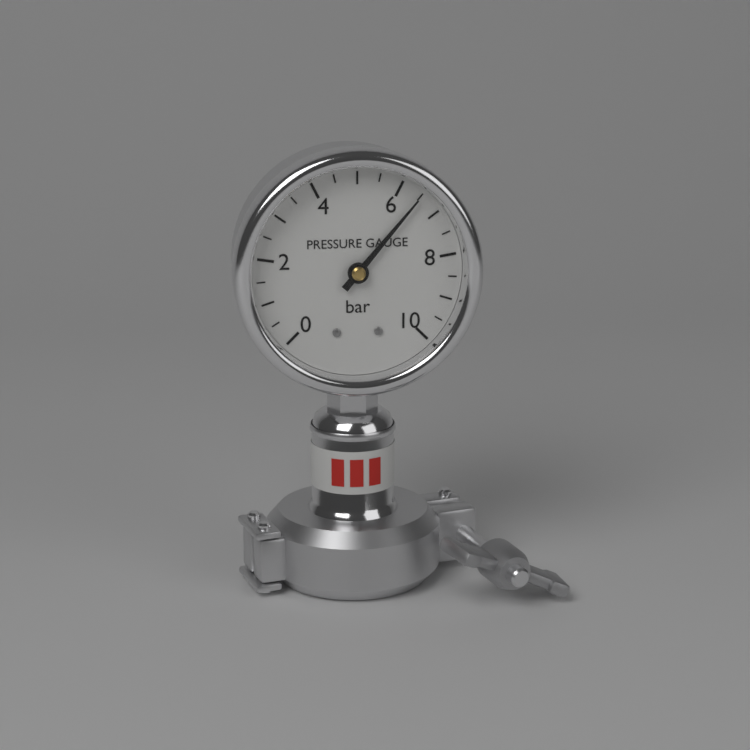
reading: 6.5 bar
